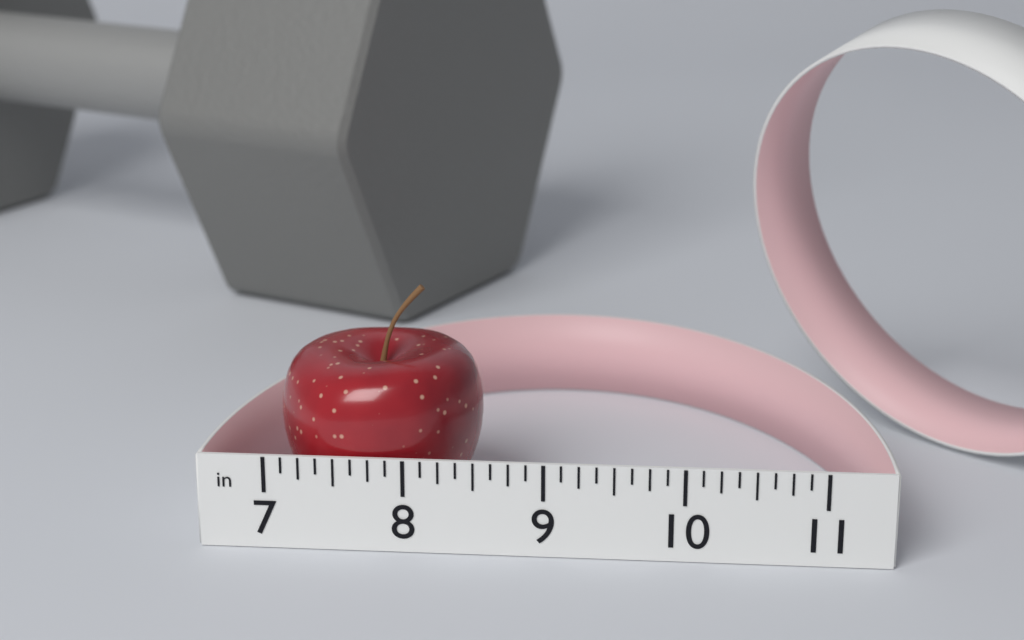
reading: 8.500 in
